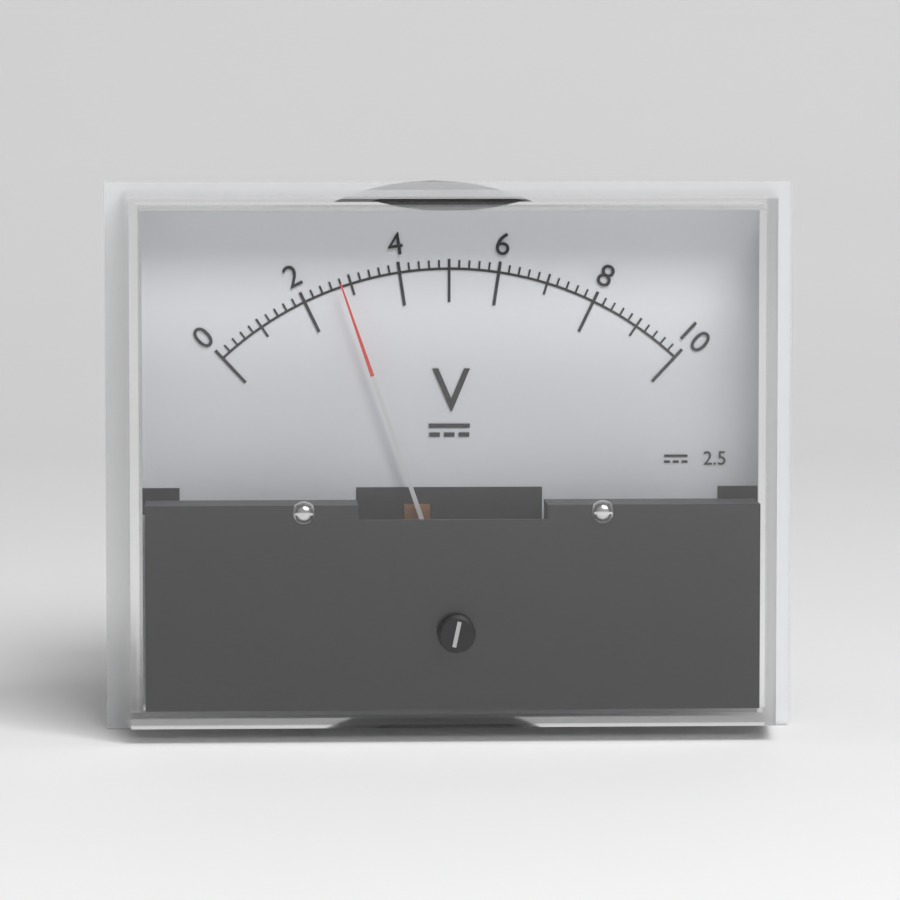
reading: 2.8 V
